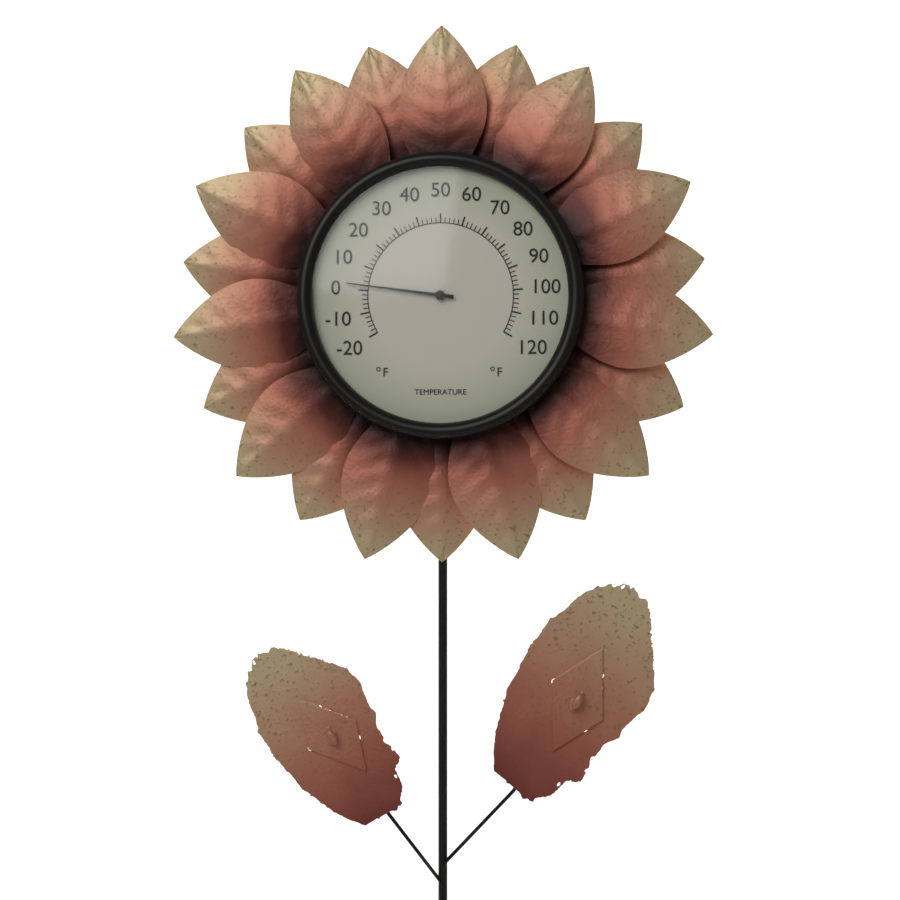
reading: 2 °F
